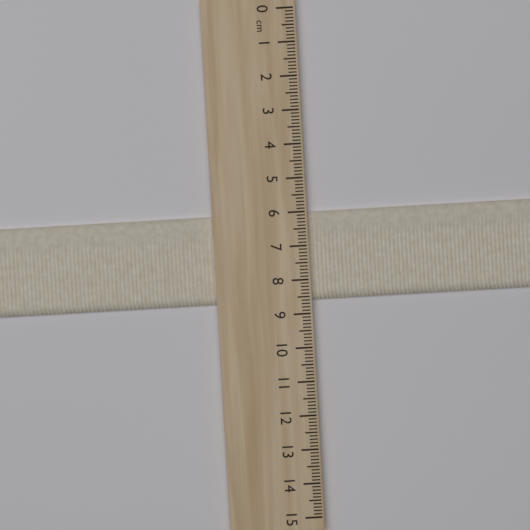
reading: 8.6 cm
